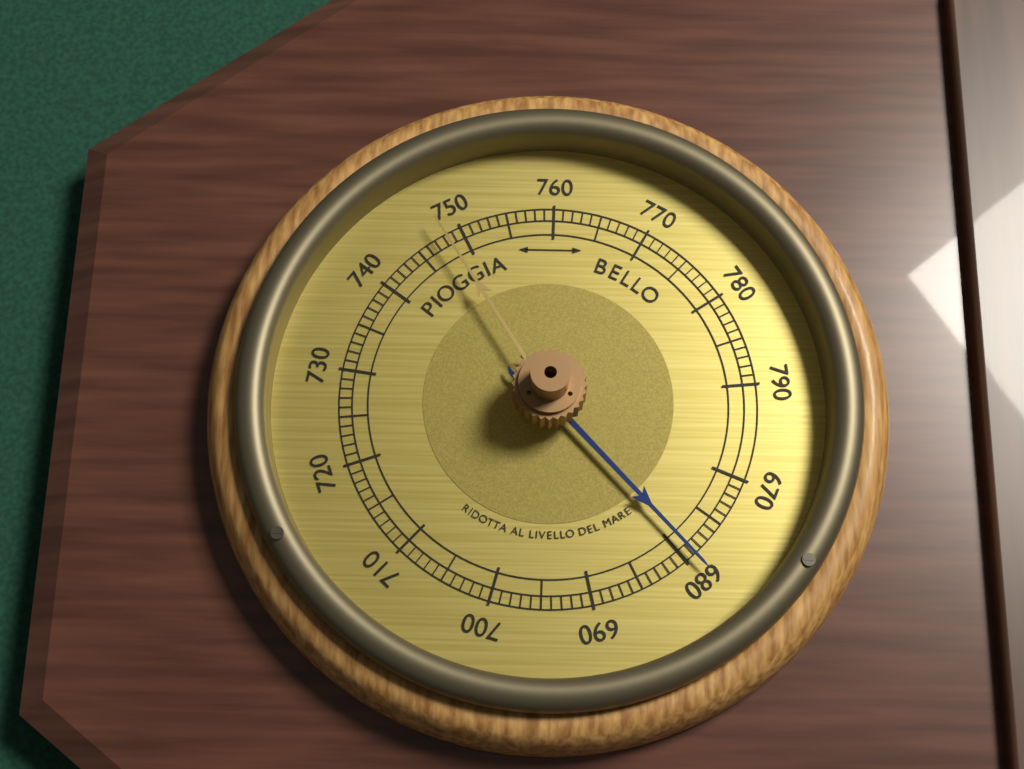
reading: 679 (no unit)
